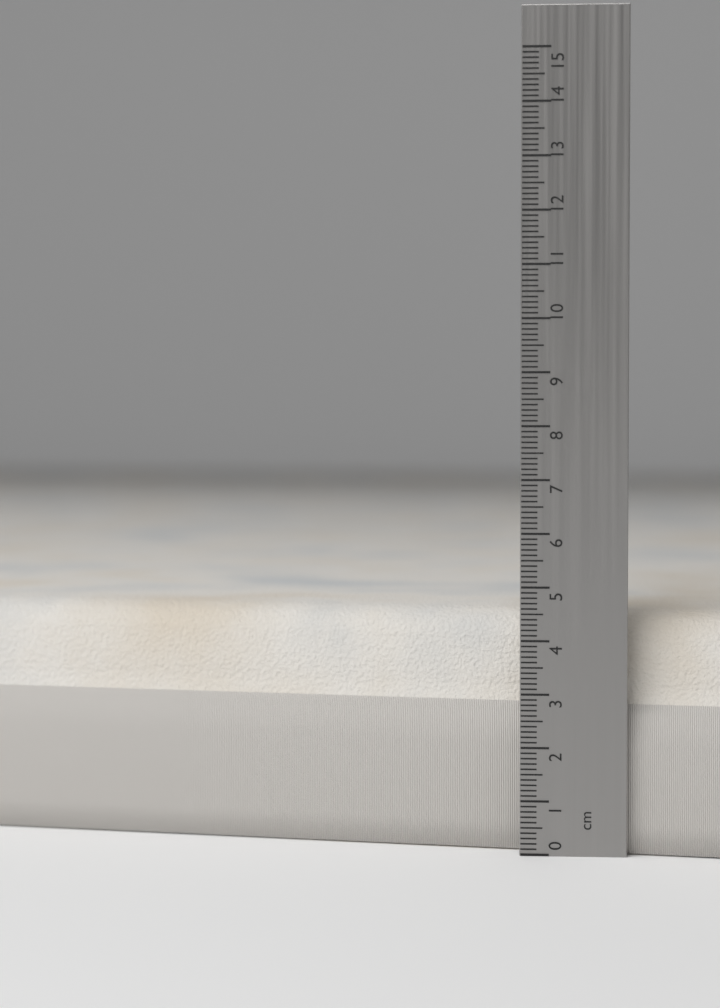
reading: 4.5 cm
